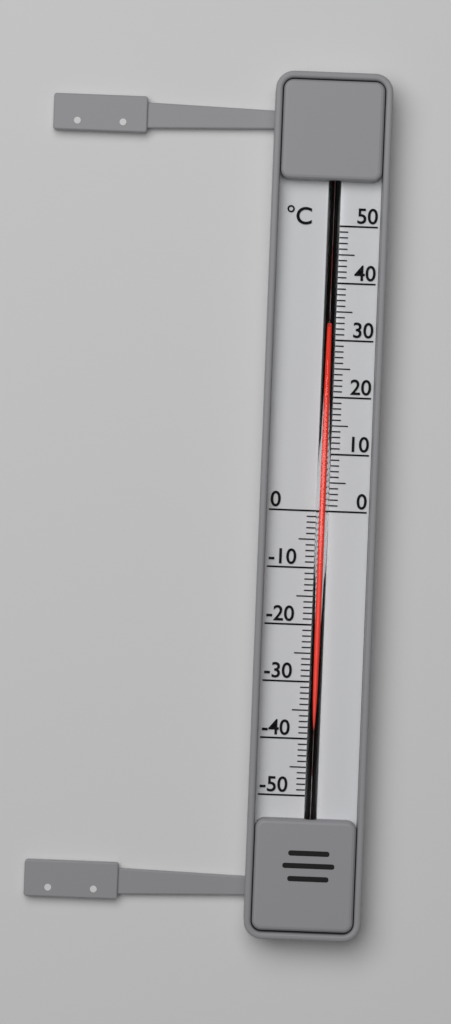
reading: 32 °C
